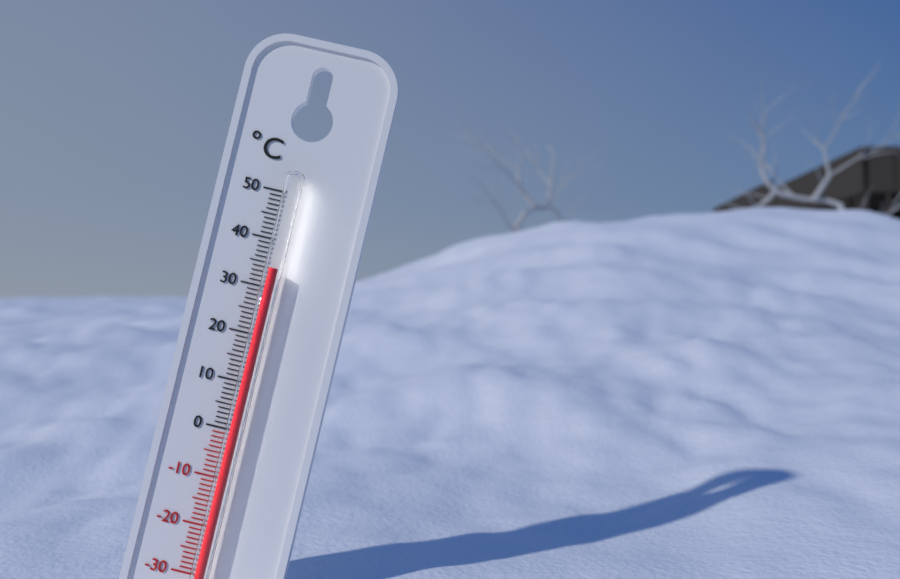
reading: 34 °C
